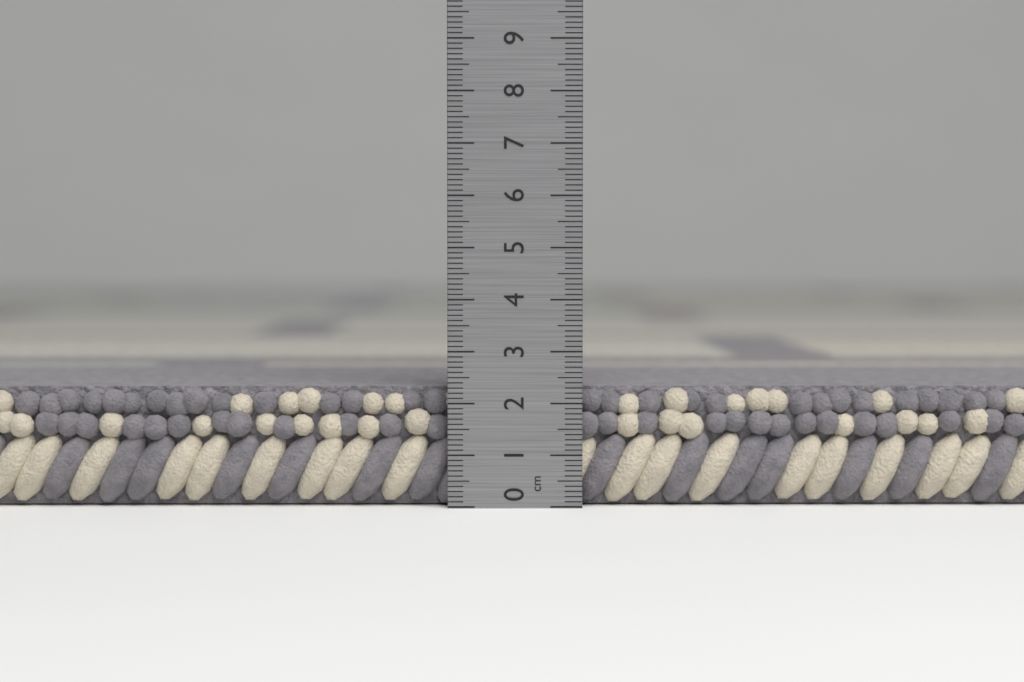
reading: 2.3 cm
